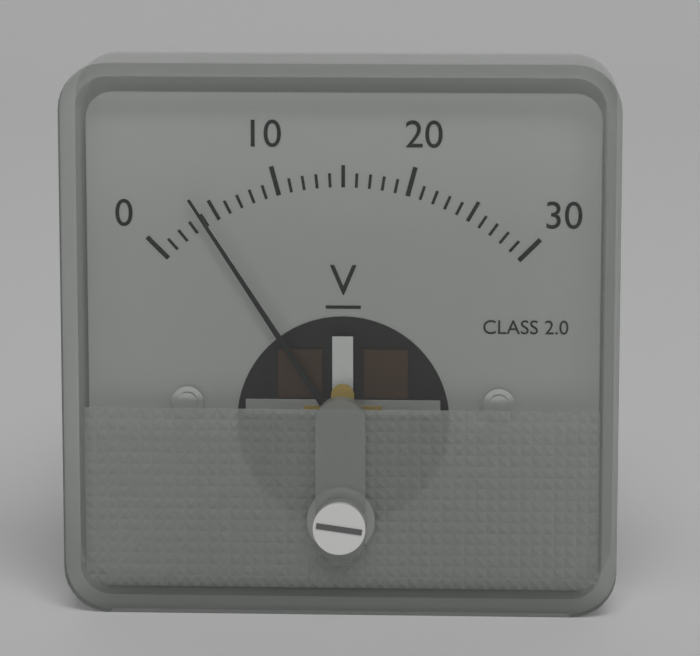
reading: 4 V
